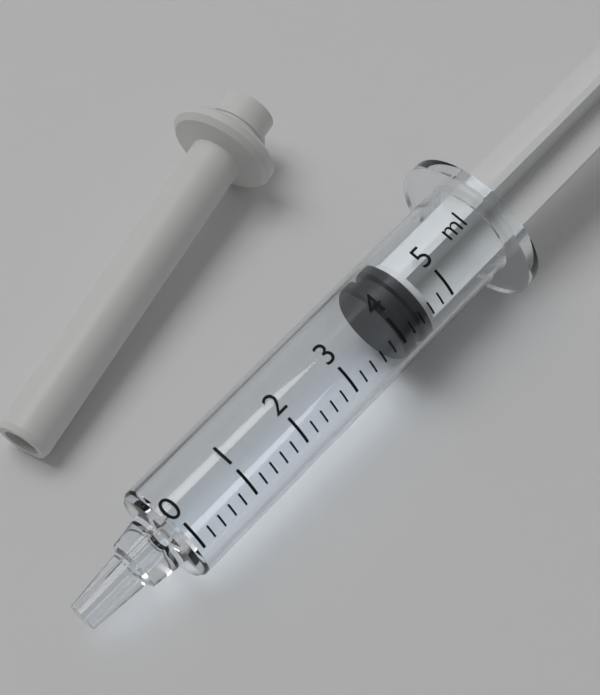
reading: 4.0 ml
